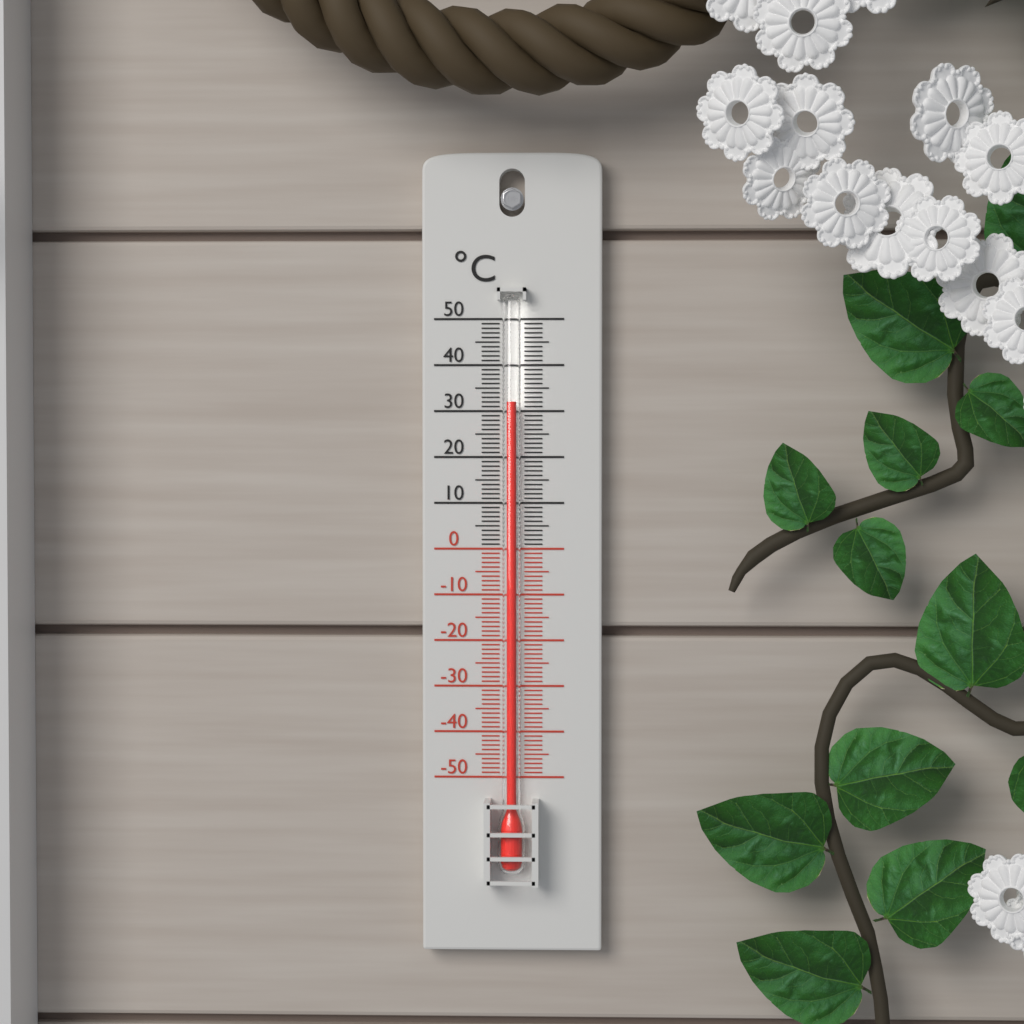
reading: 32 °C
